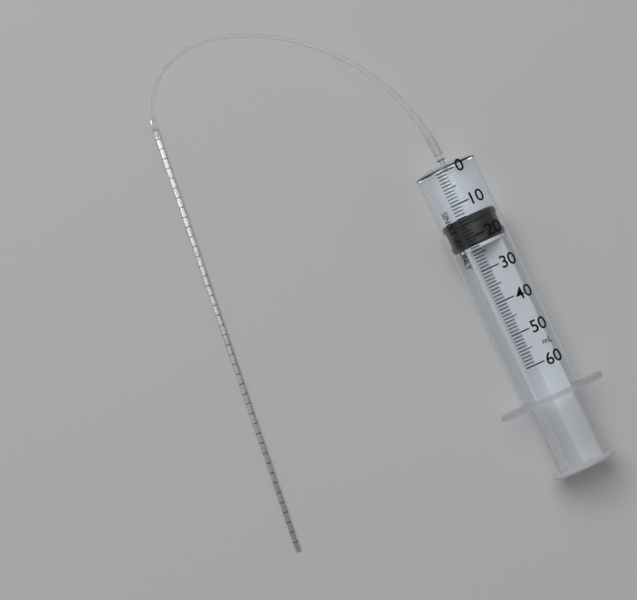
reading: 14 ml
